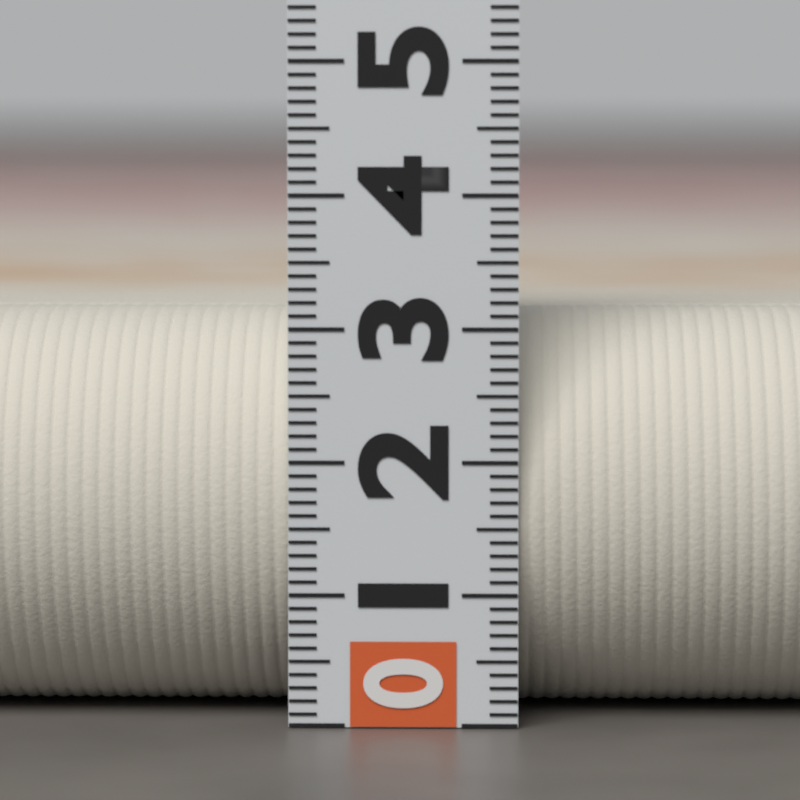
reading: 3.1 (no unit)
